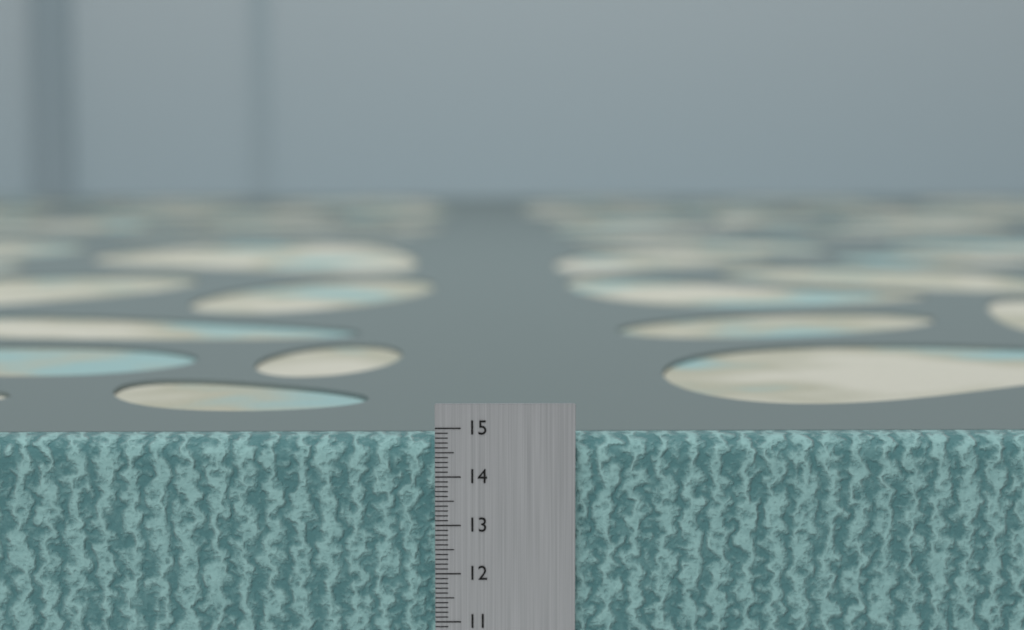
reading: 14.8 cm
